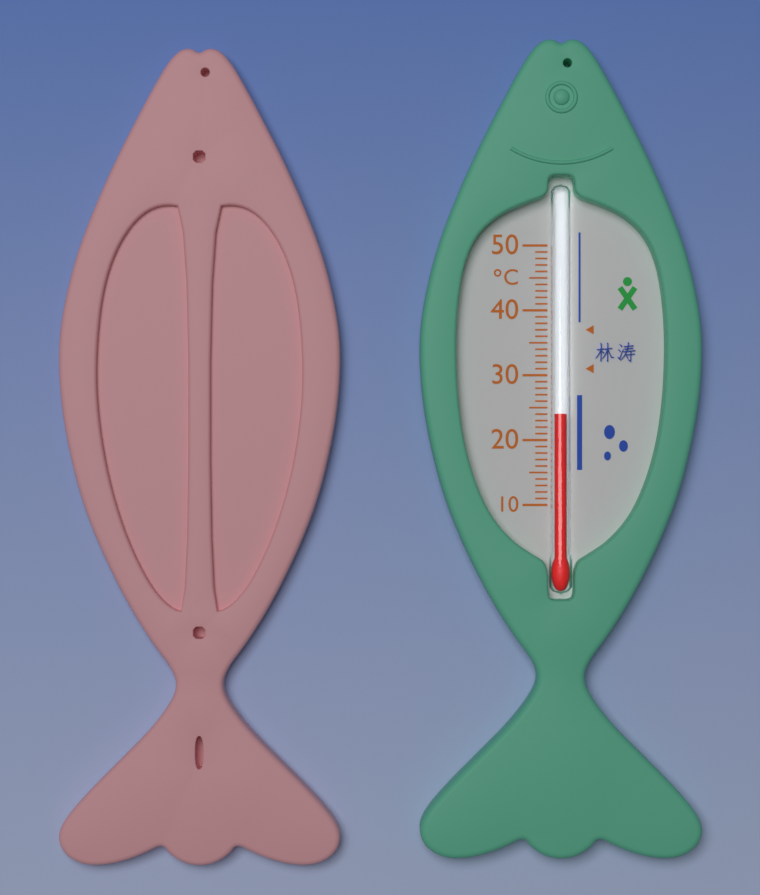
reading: 24 °C
